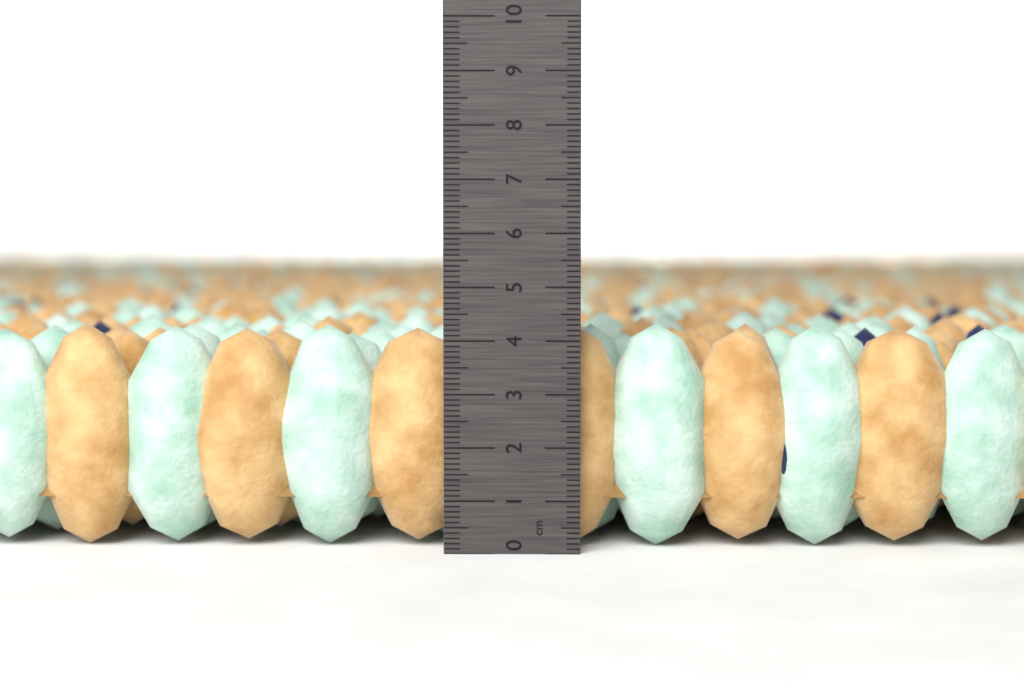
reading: 4.3 cm
